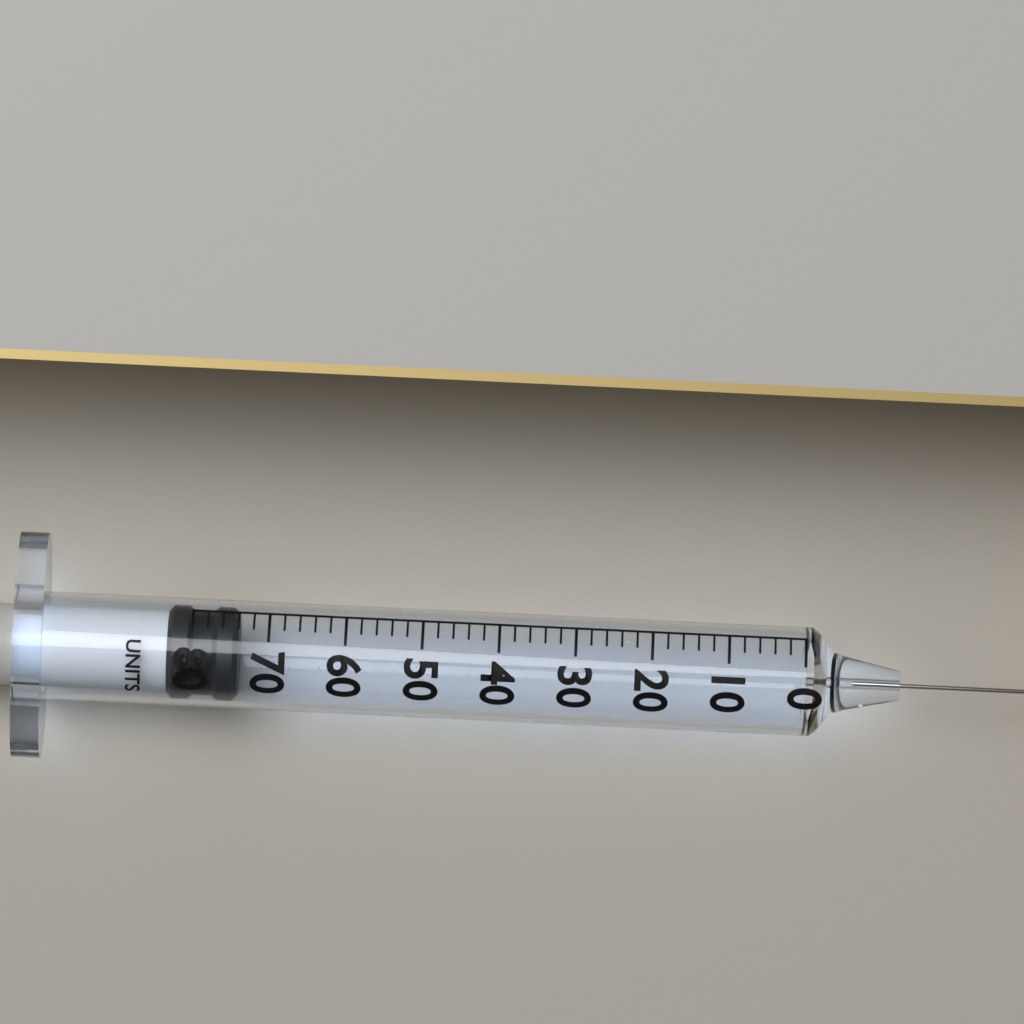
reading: 74 units
